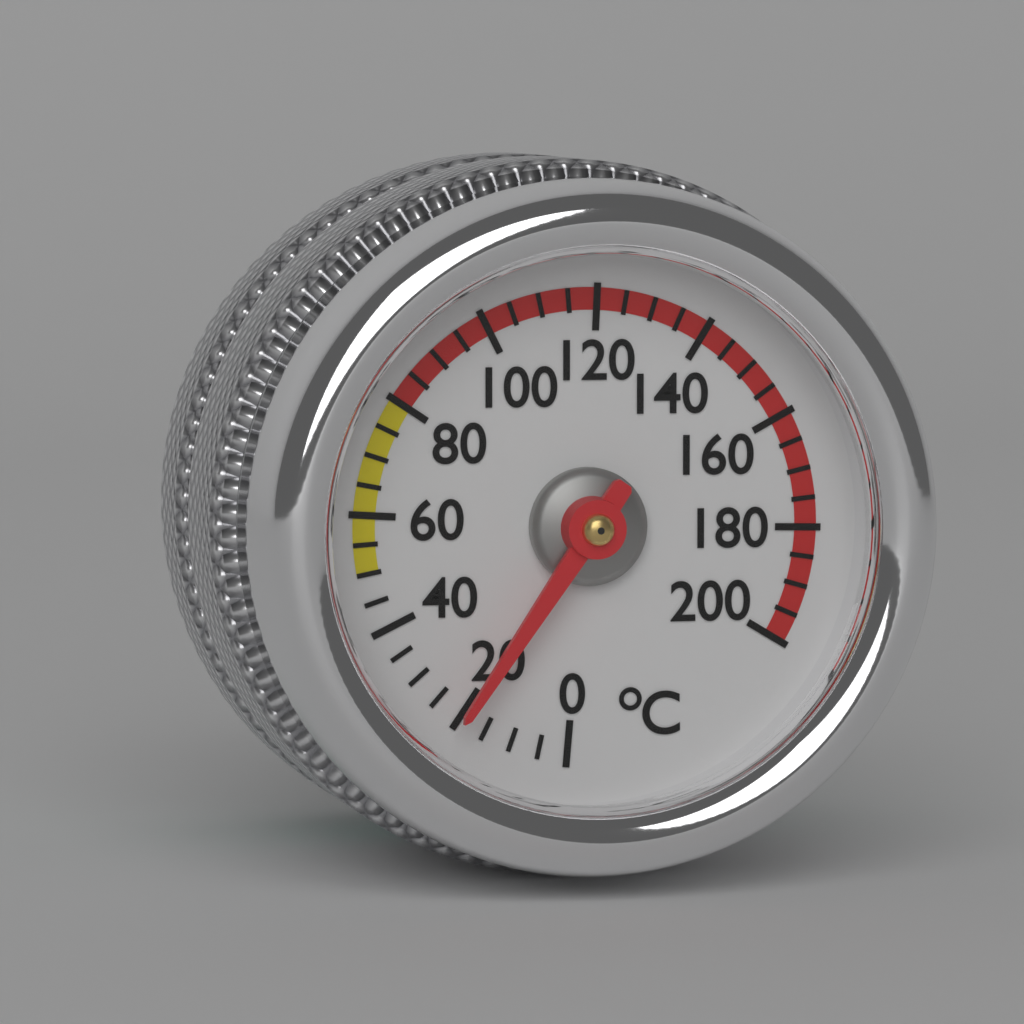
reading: 20 °C
